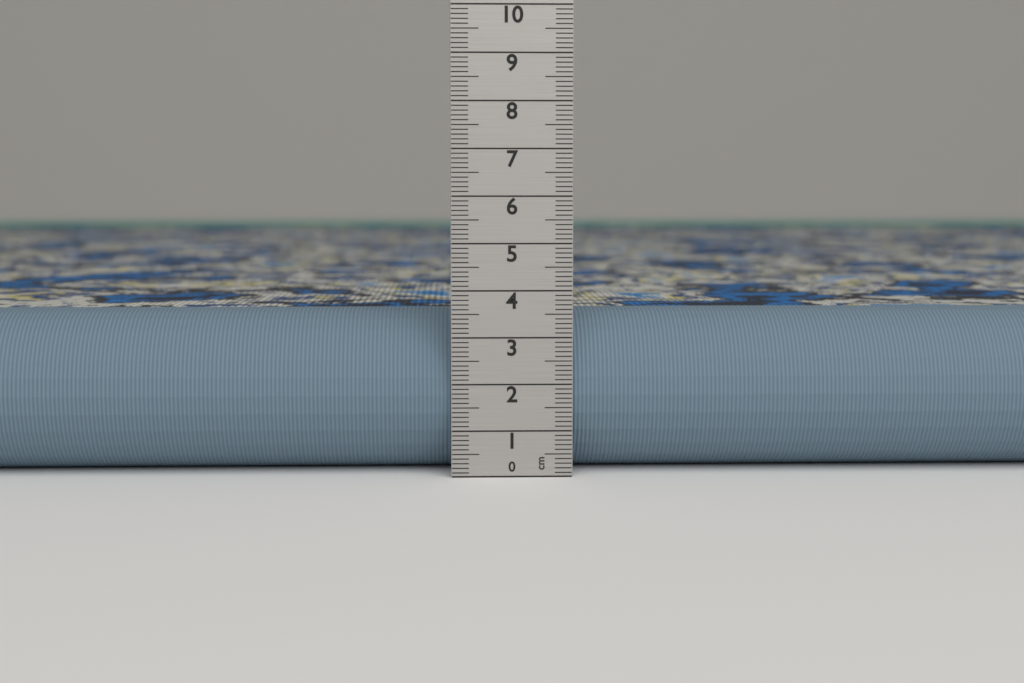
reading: 3.5 cm
